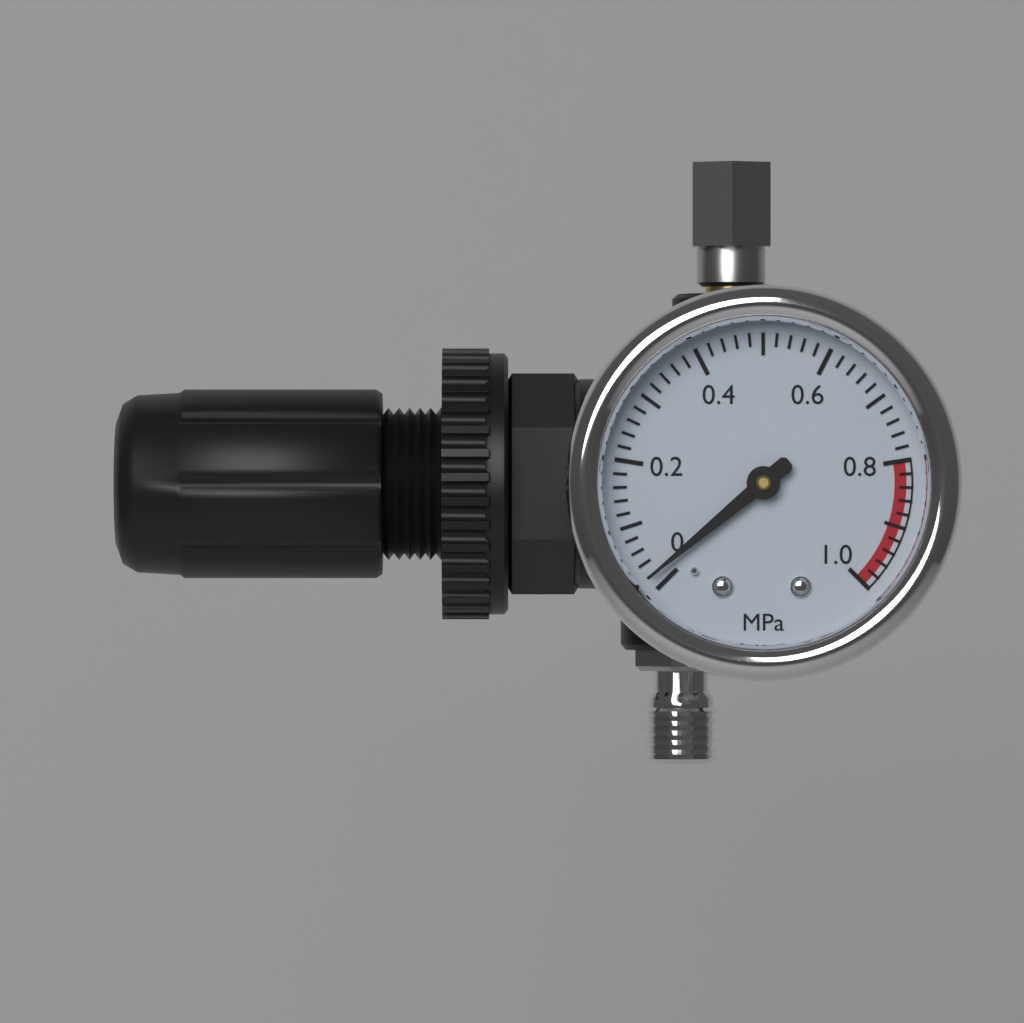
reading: 0.02 MPa
